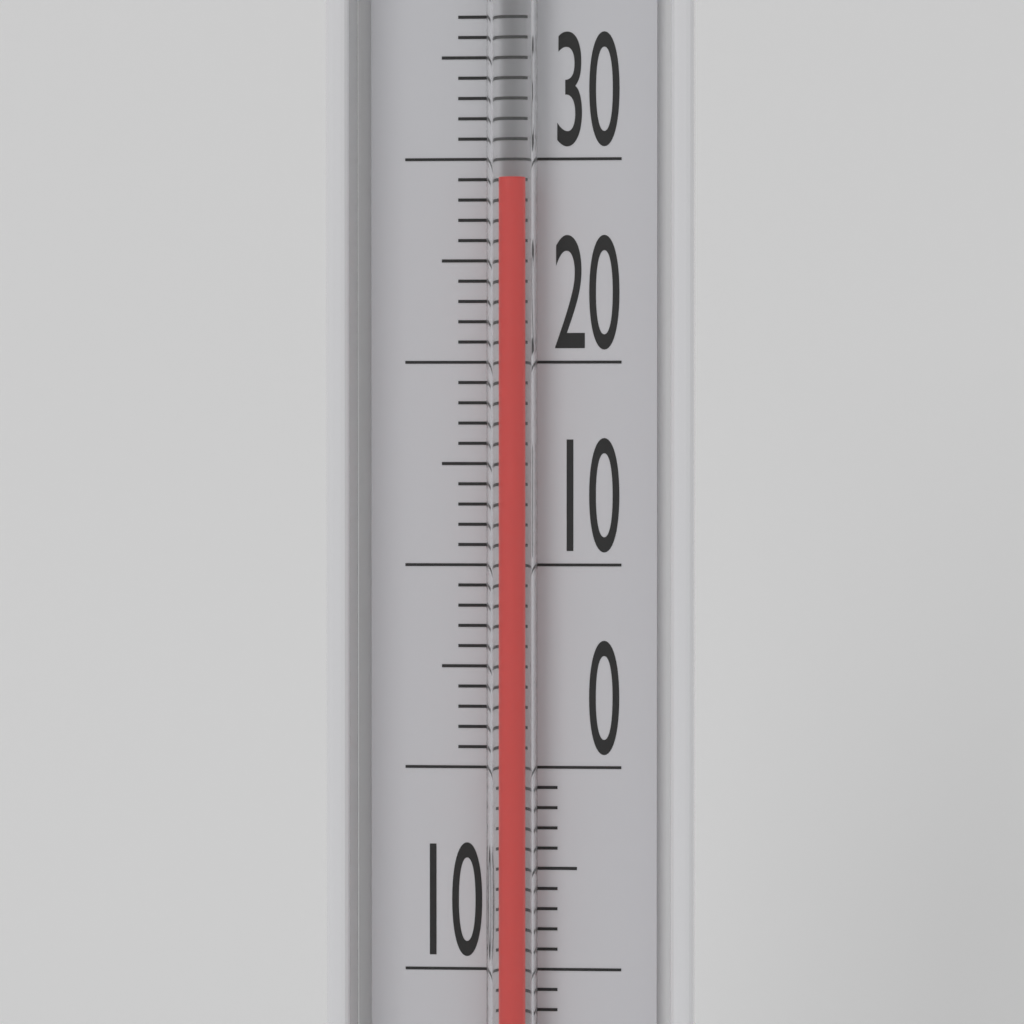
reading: 29 °C
